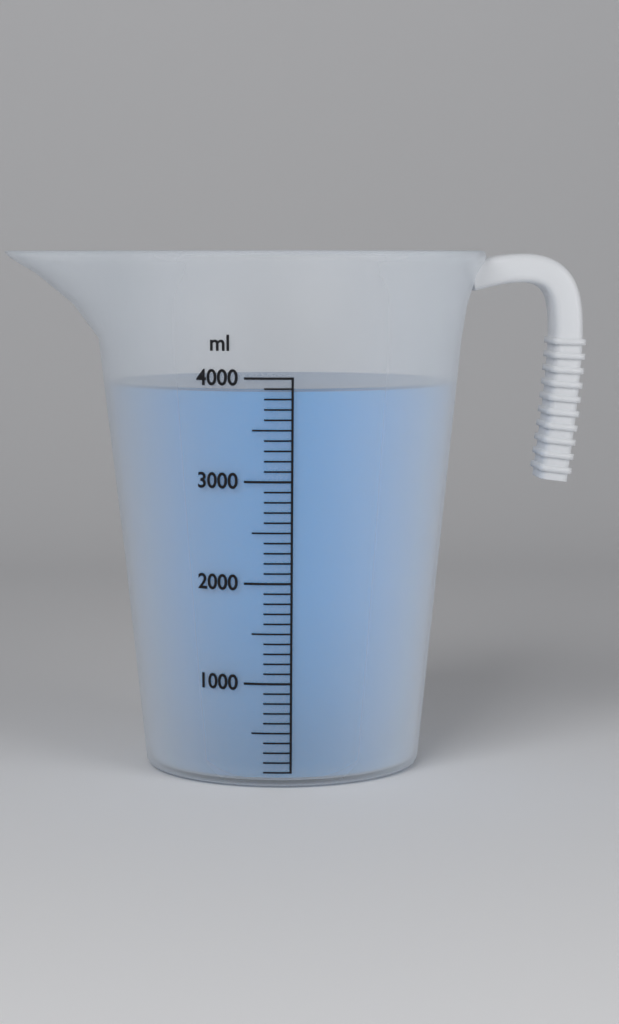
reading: 3900 ml
